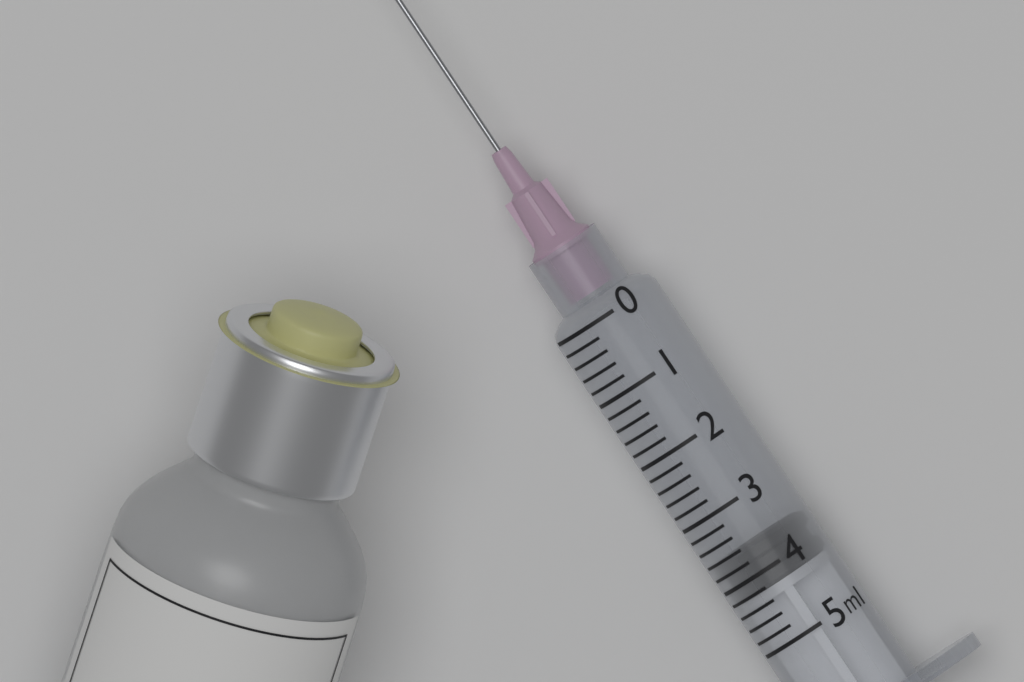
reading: 3.6 ml
